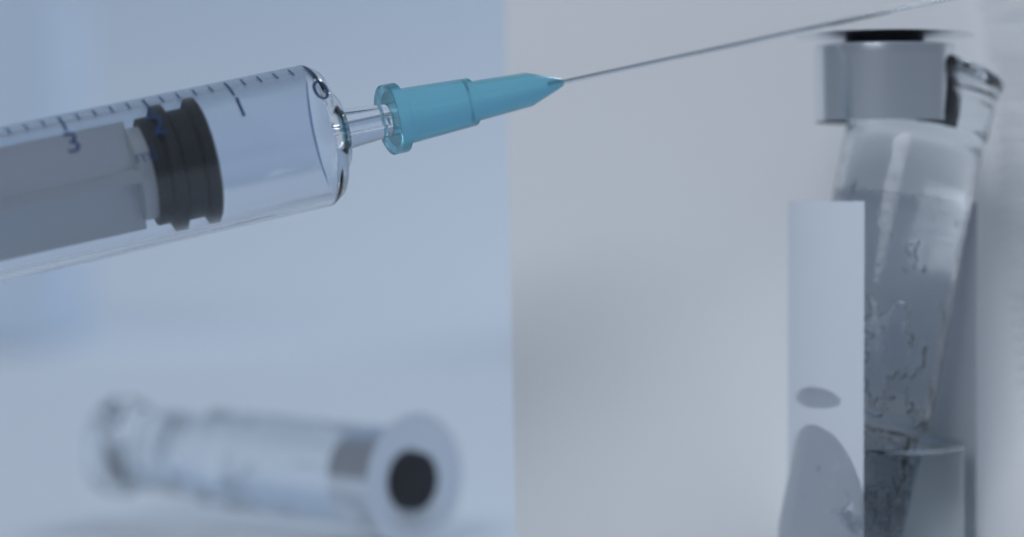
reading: 1.4 ml
